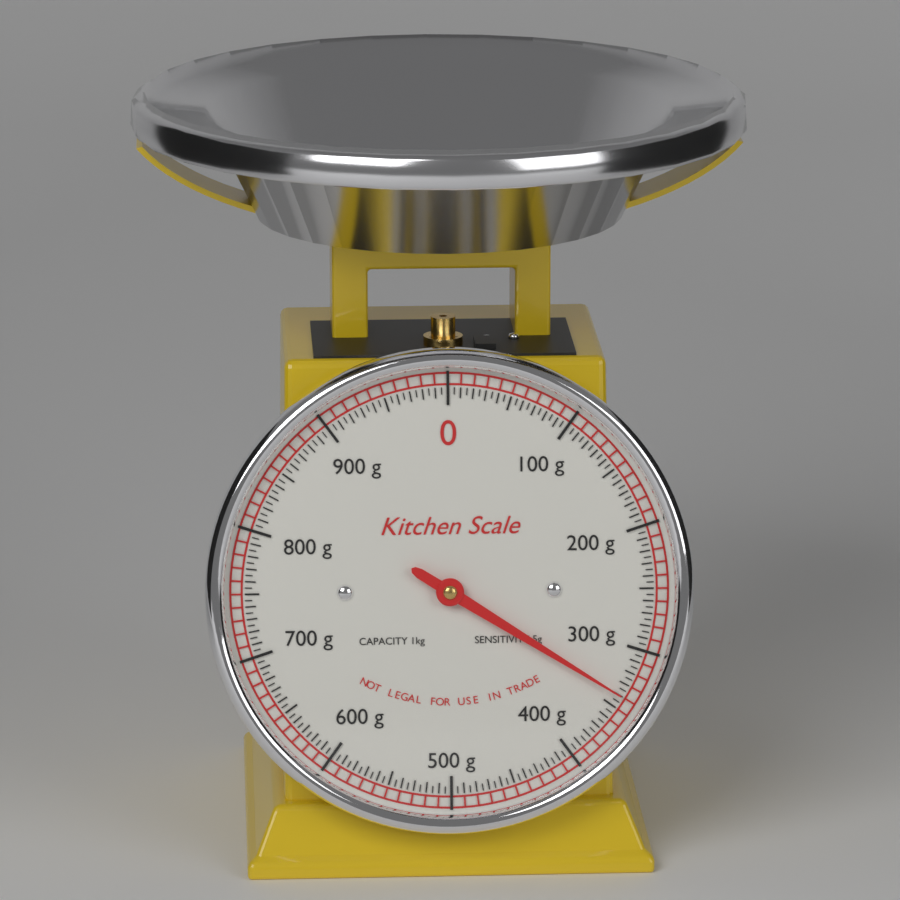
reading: 340 g
